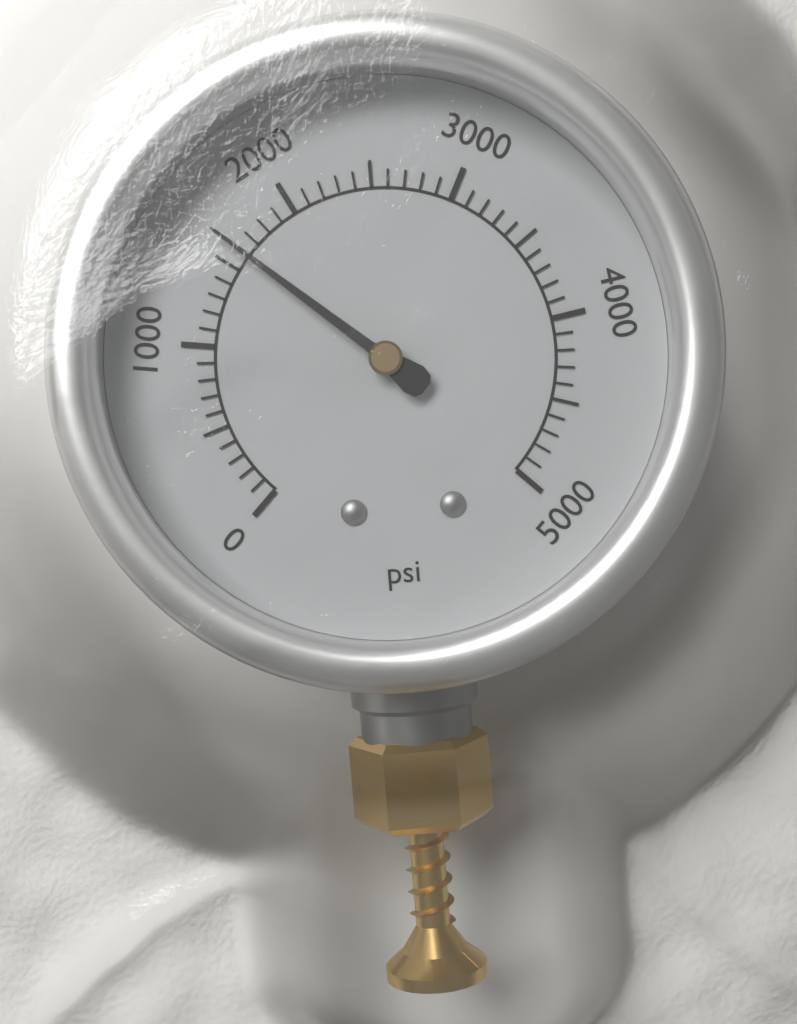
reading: 1600 psi
